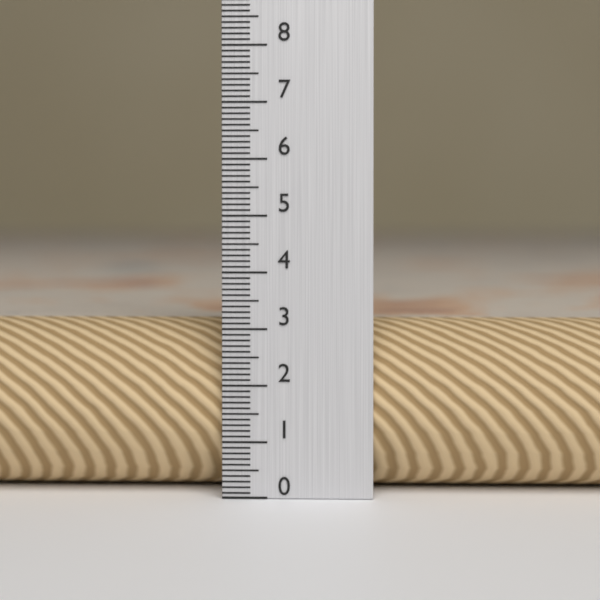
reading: 3.1 (no unit)
